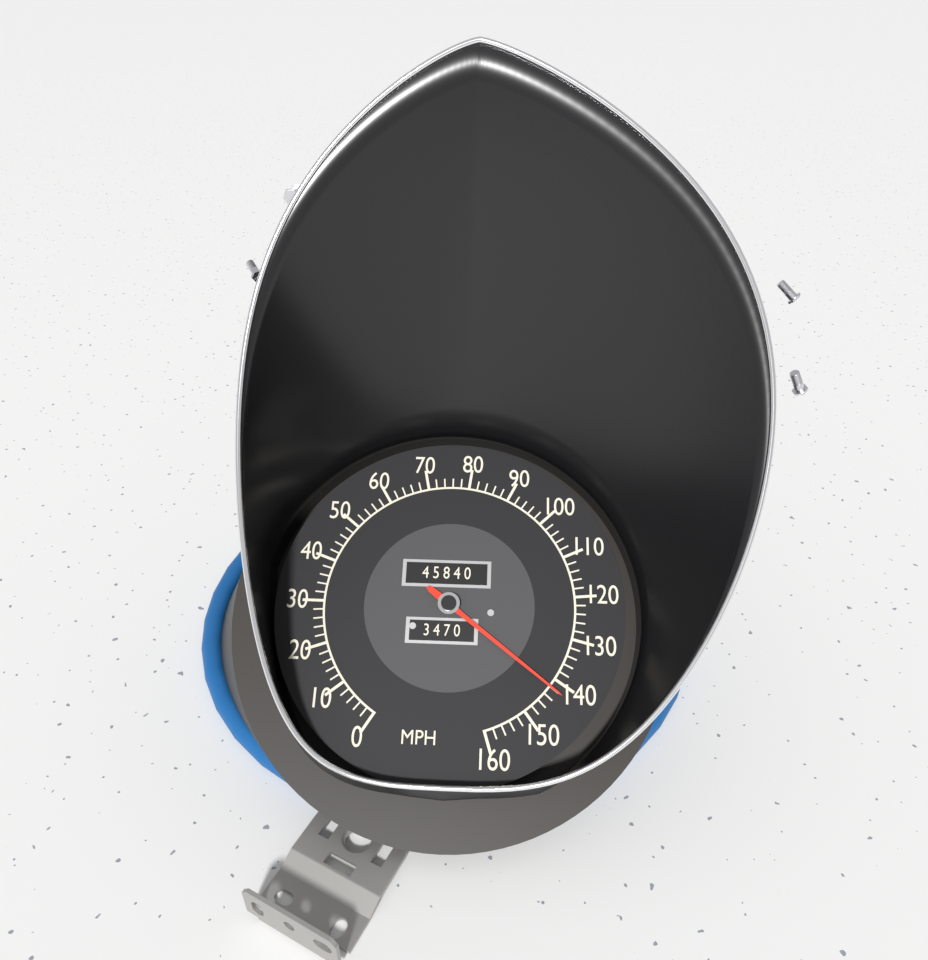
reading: 142 MPH
